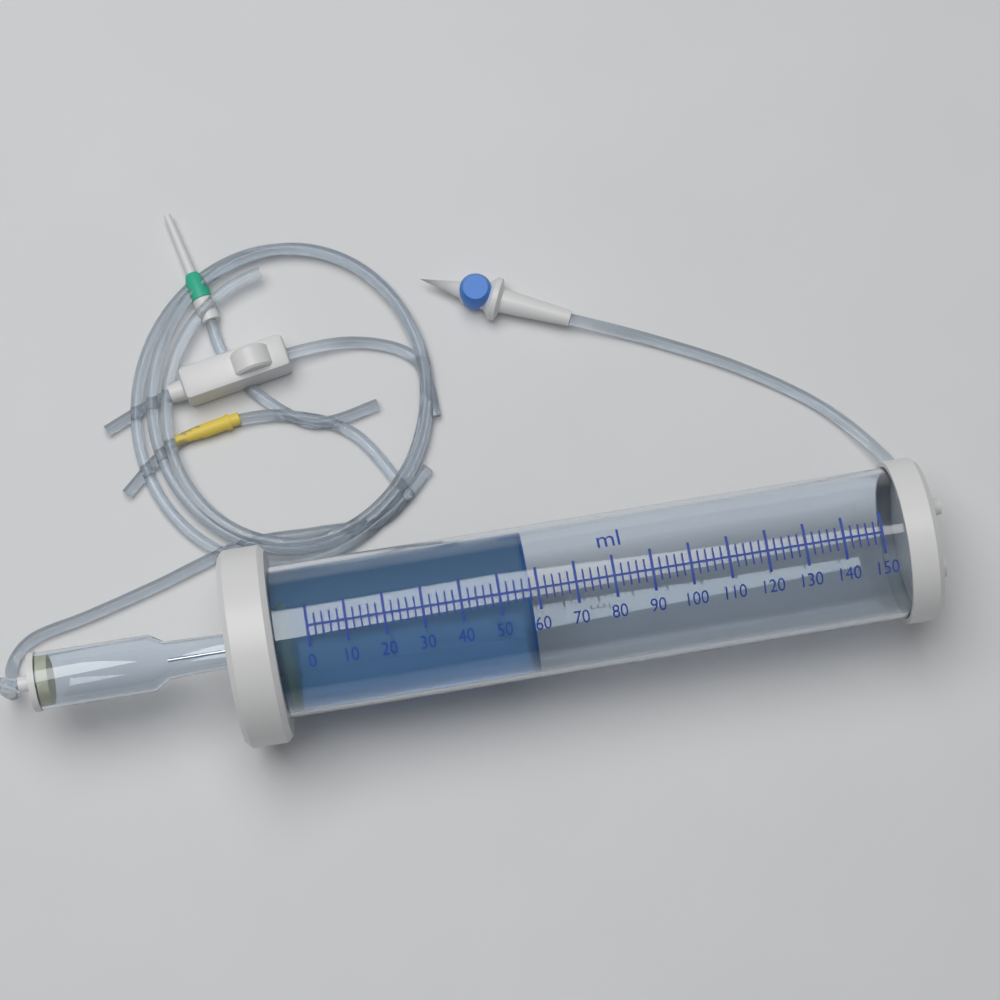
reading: 58 ml
